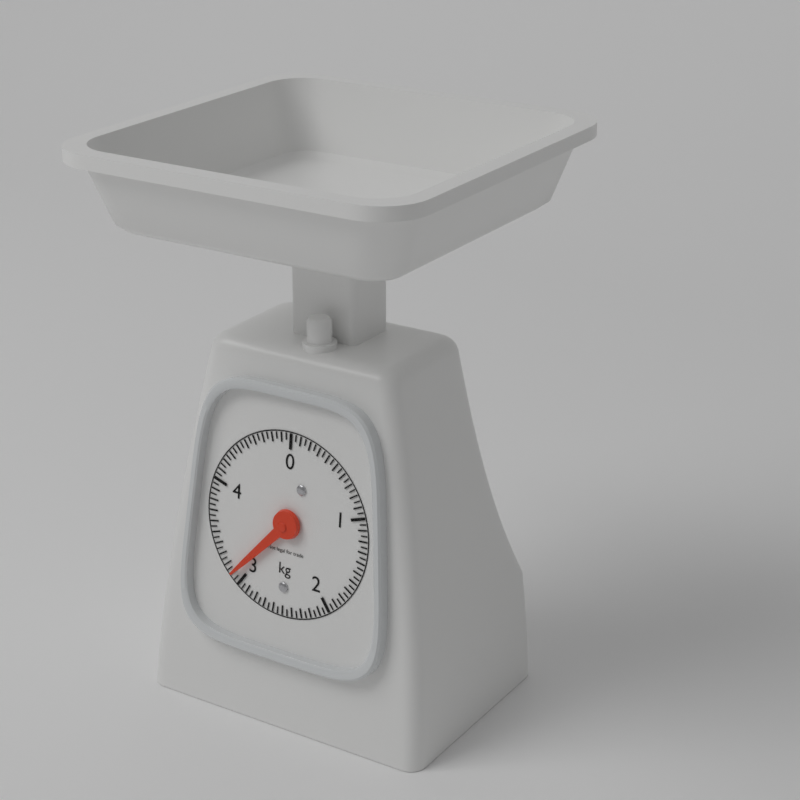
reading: 3.10 kg
